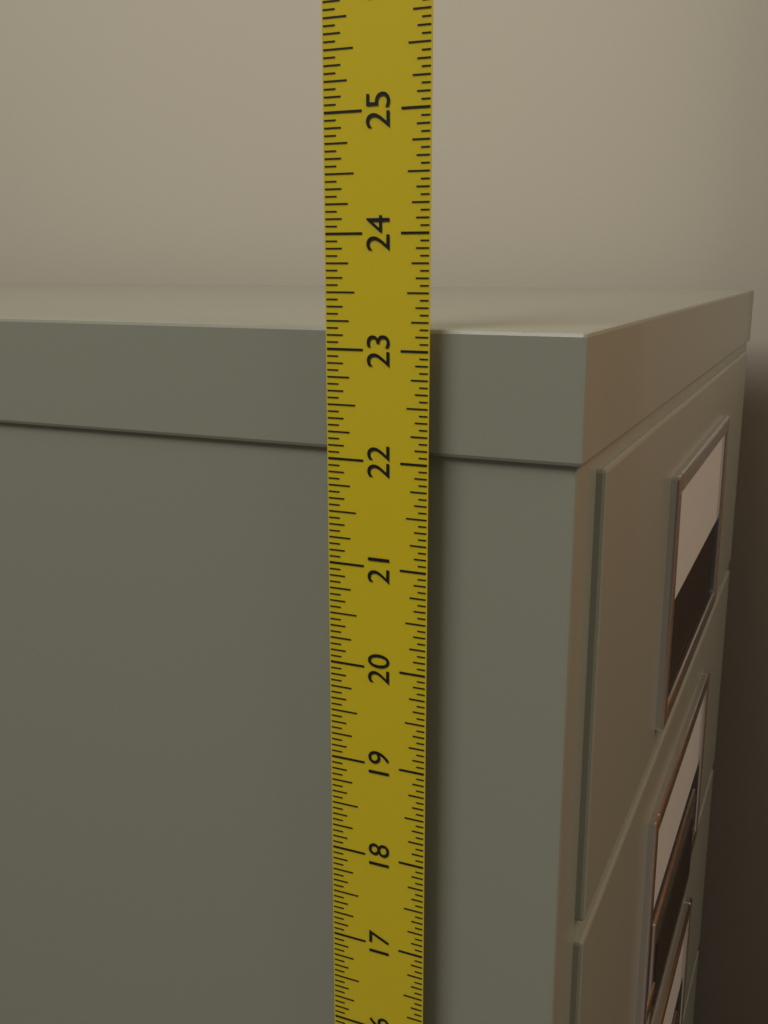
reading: 23.1875 in
